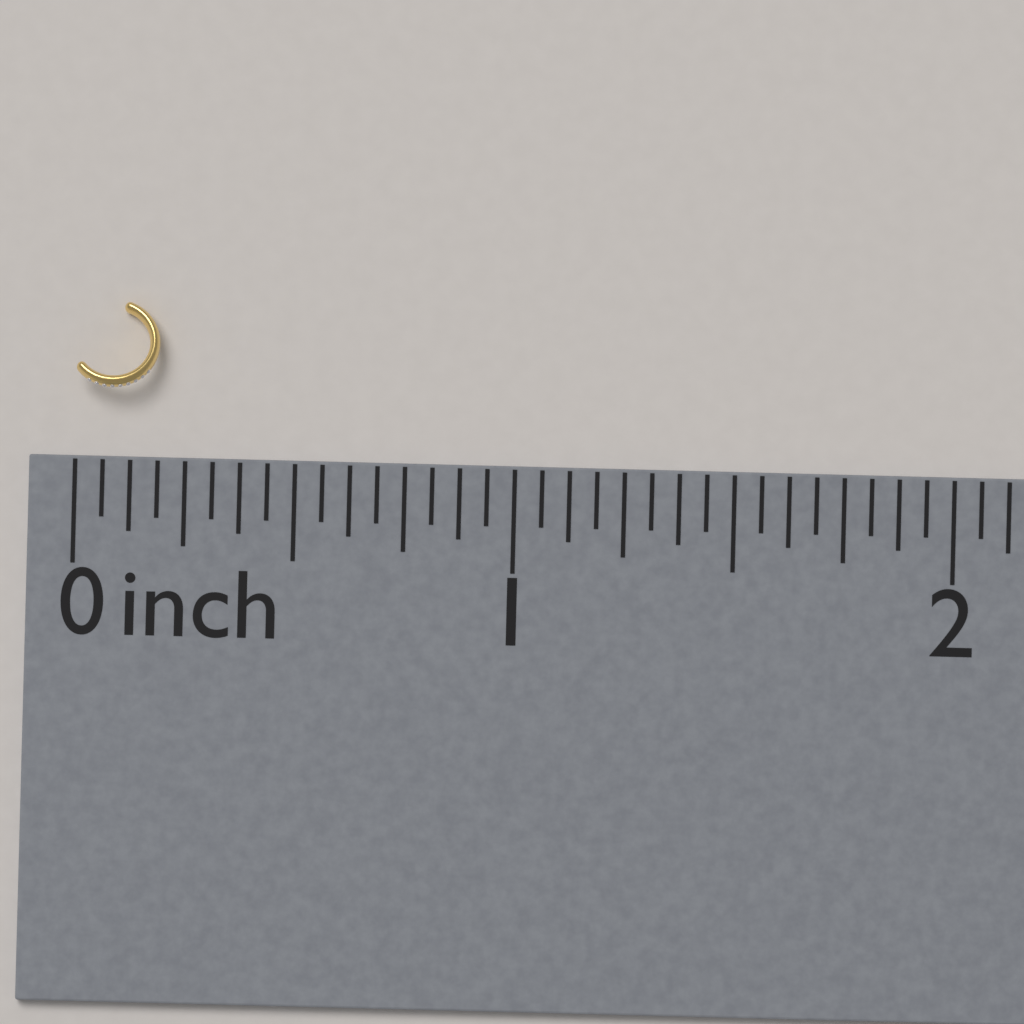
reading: 0.1875 inch
